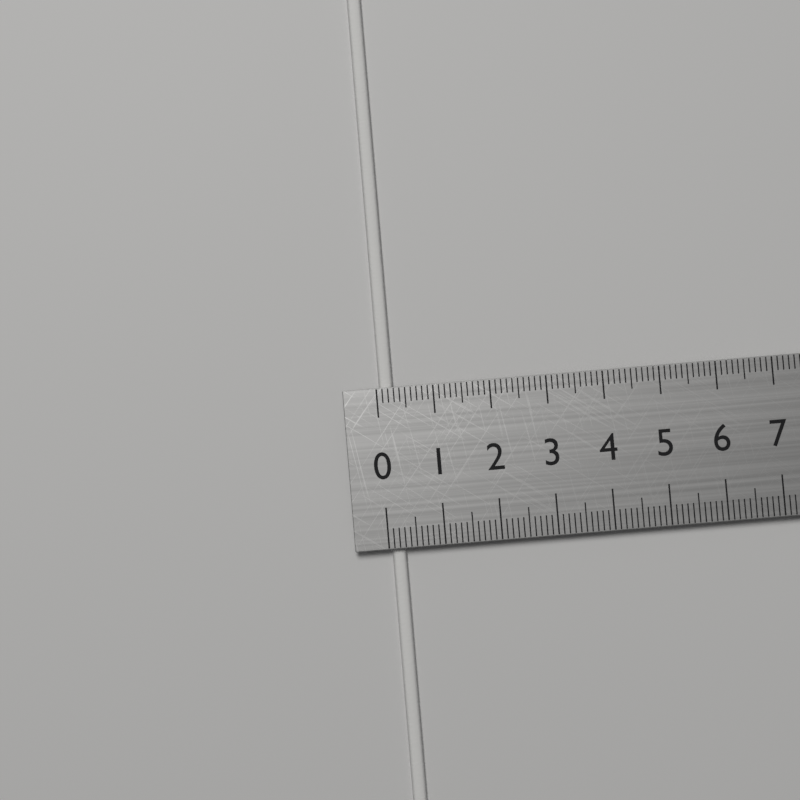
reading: 0.3 cm
